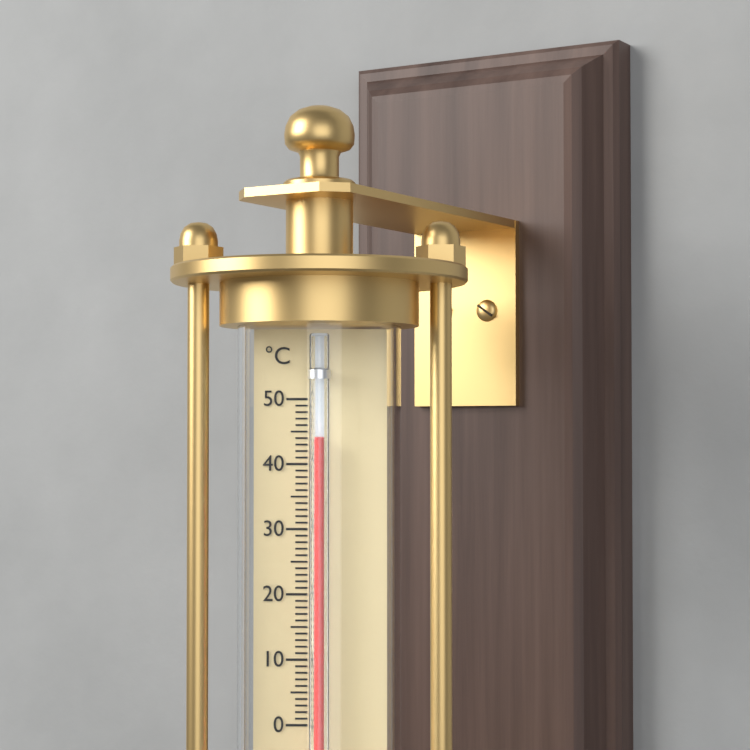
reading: 44 °C
